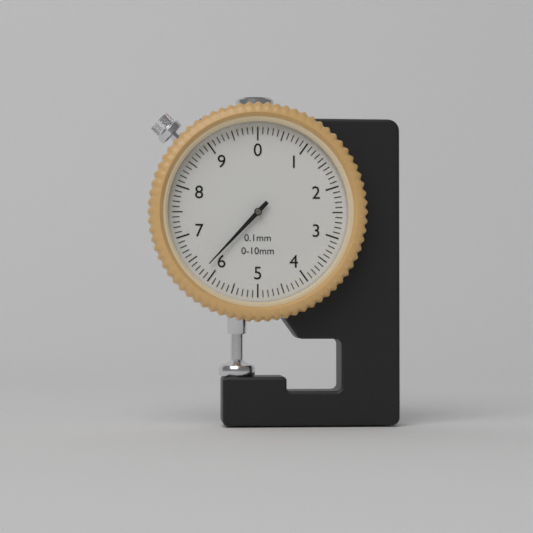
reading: 6.2 mm
